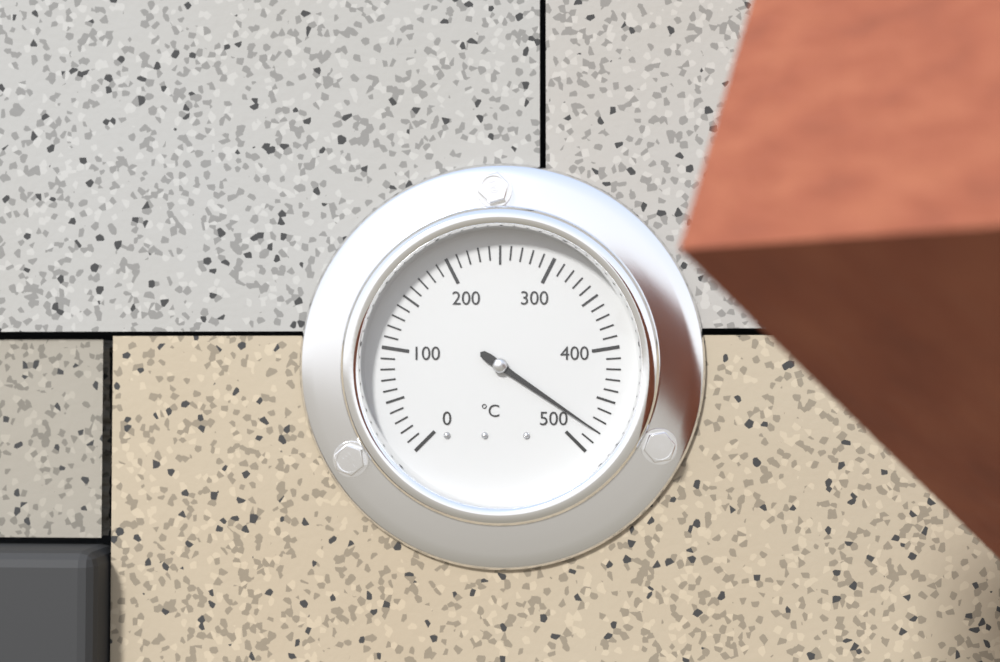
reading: 480 °C
